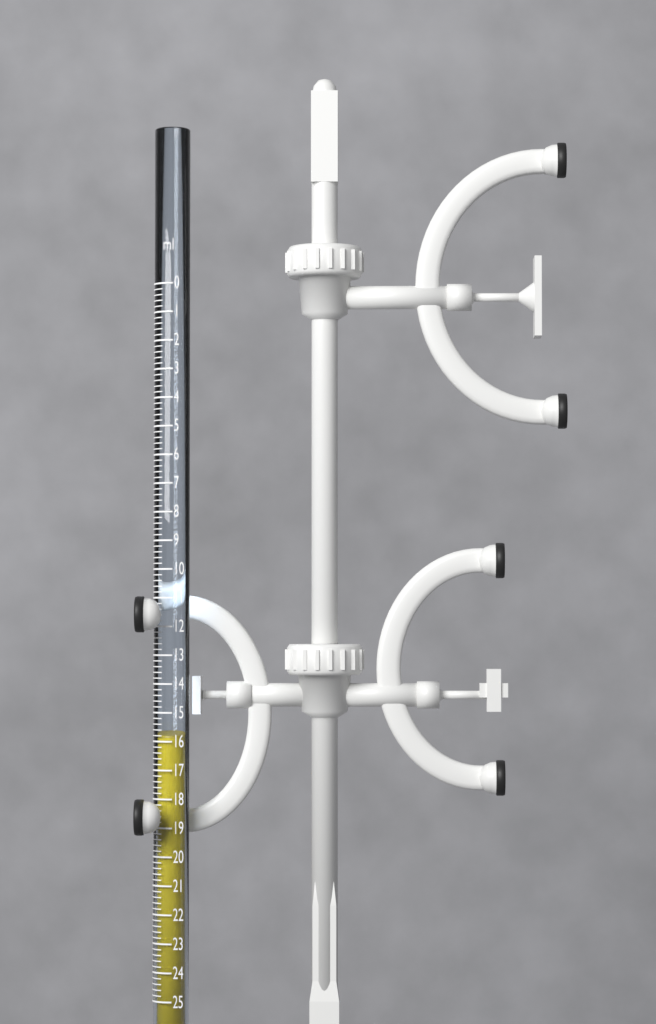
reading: 15.8 ml
